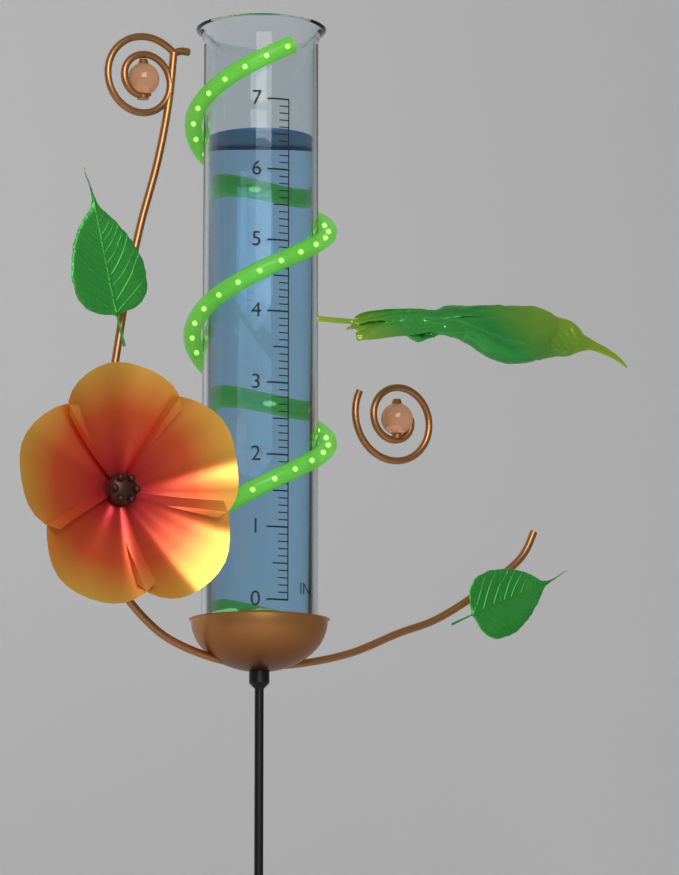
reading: 6.6 in
